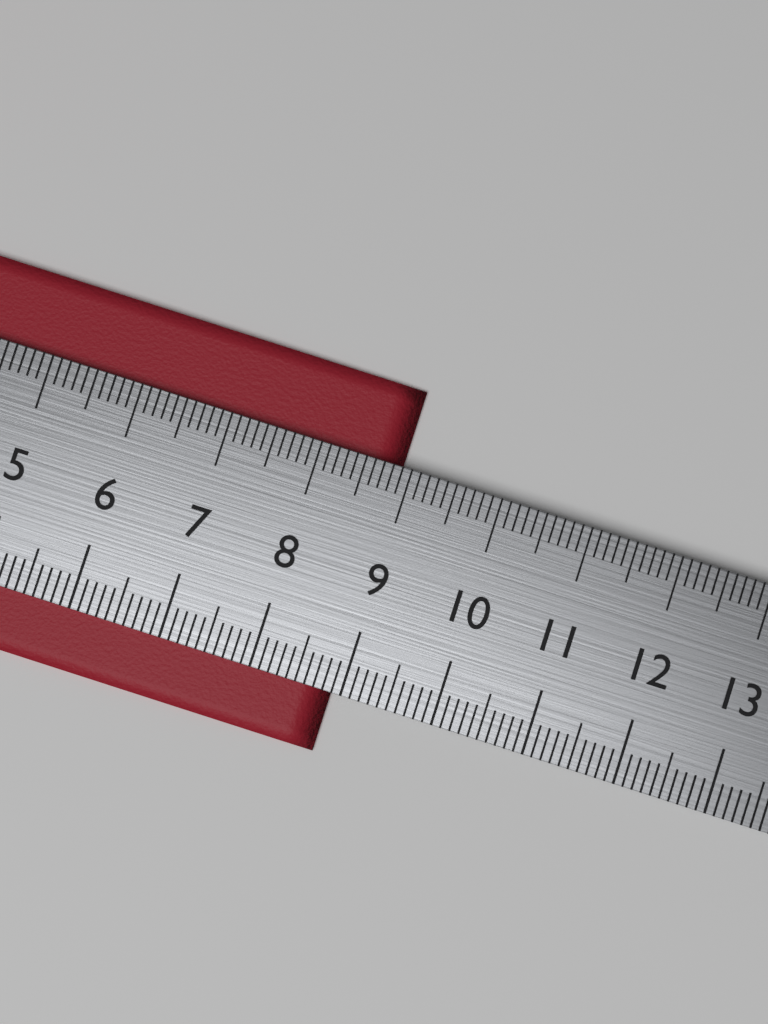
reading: 8.9 cm
